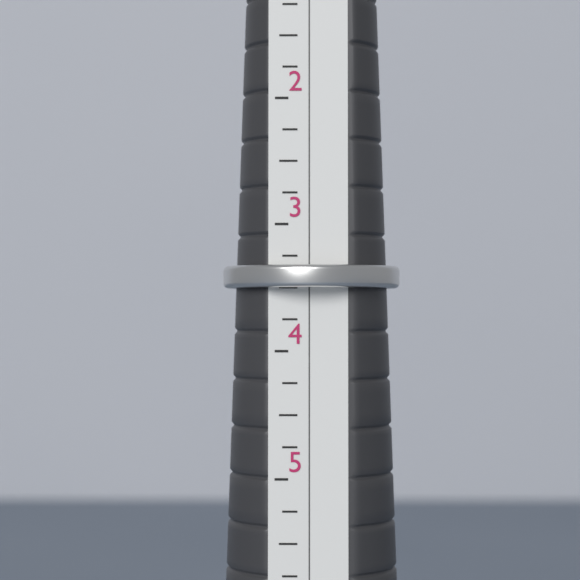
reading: 3.50 (no unit)
